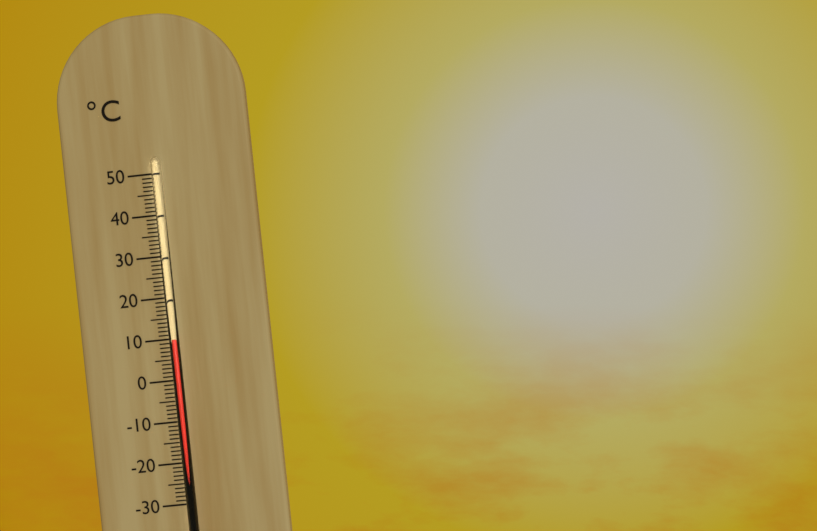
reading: 10 °C
